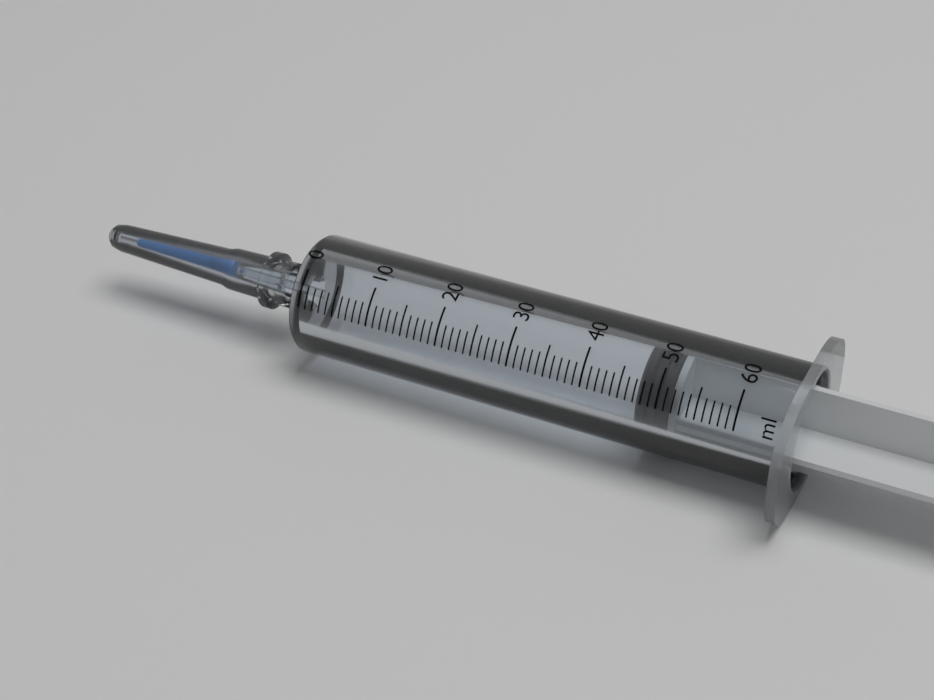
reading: 47 ml
